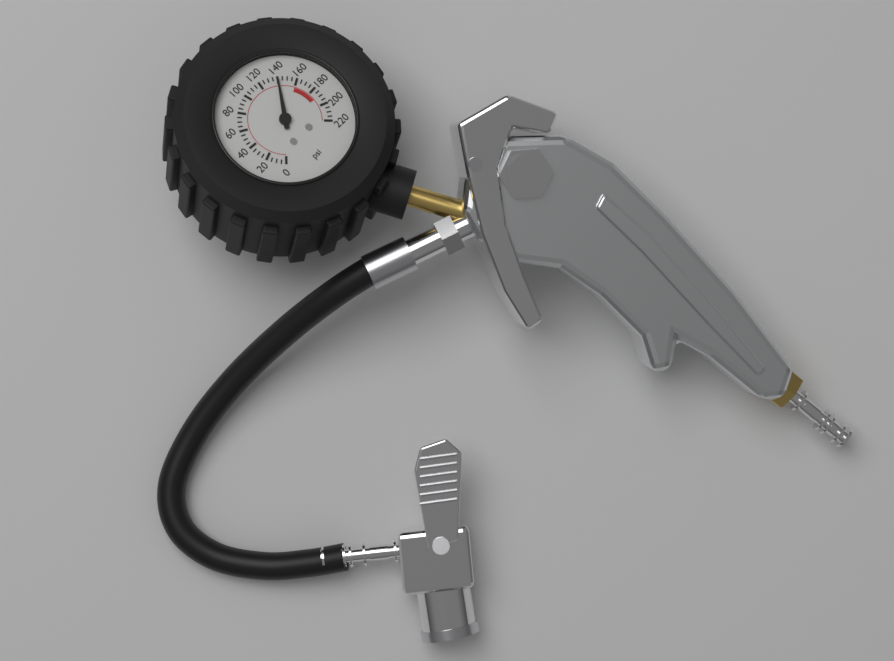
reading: 140 psi
